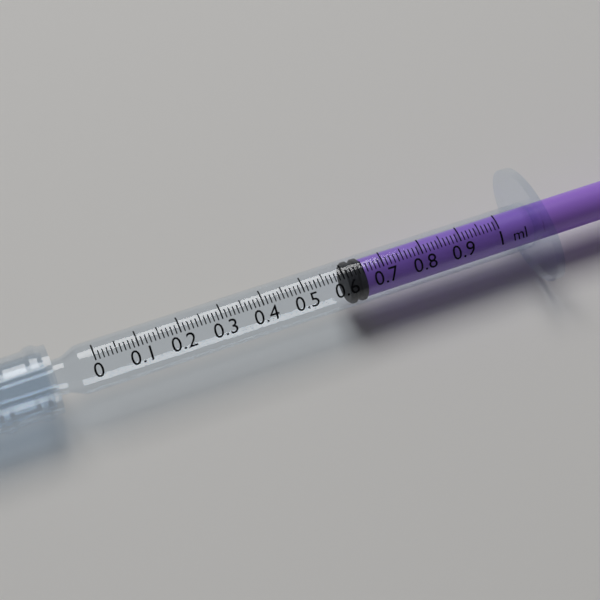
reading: 0.61 ml
